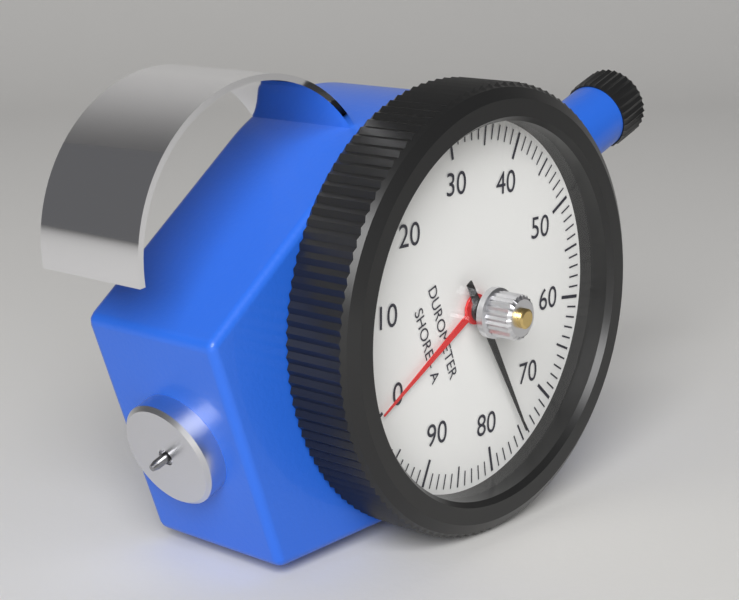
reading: 75 Shore A
